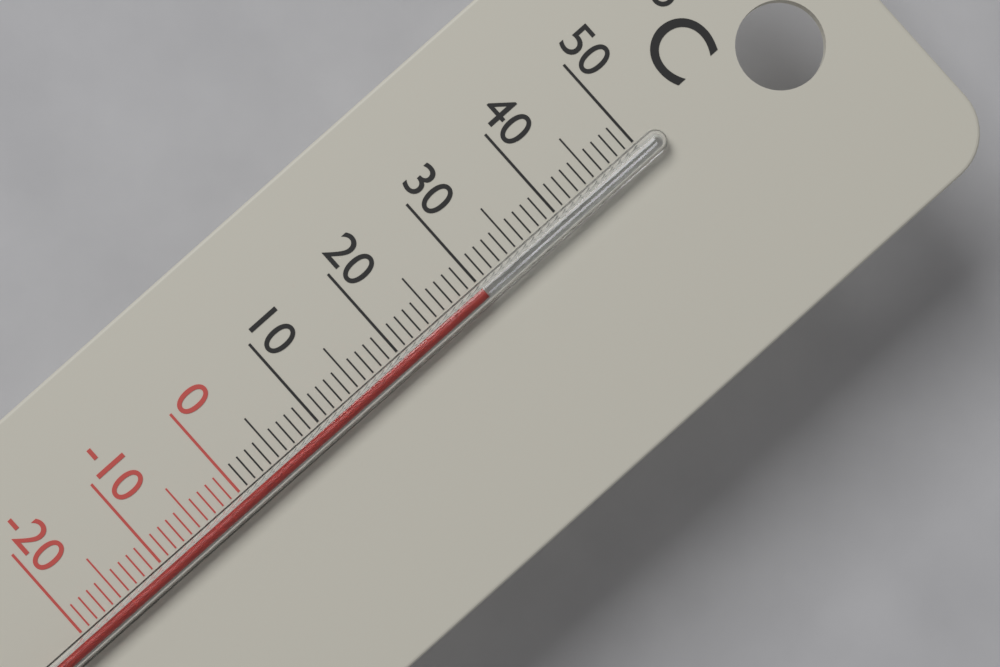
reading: 30 °C
